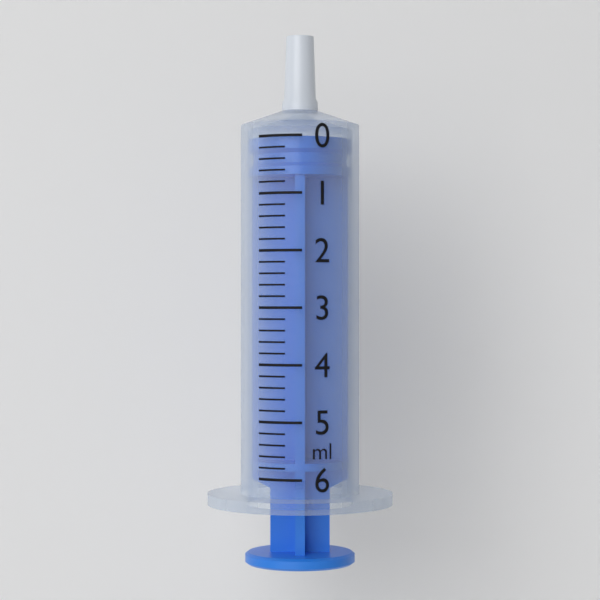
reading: 0.0 ml
